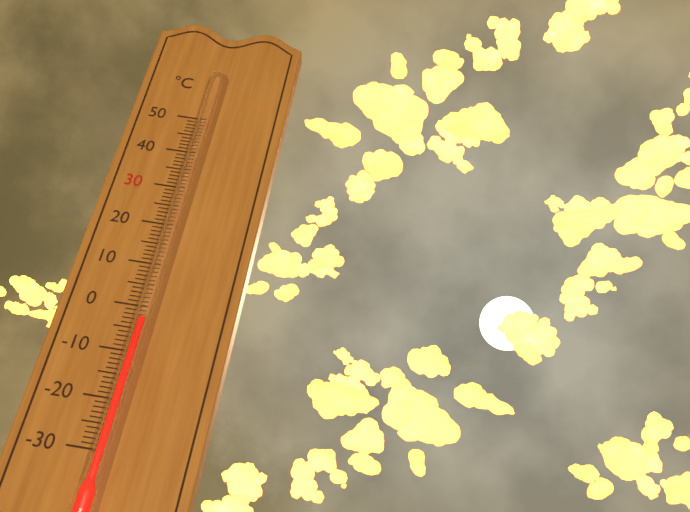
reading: -3 °C
